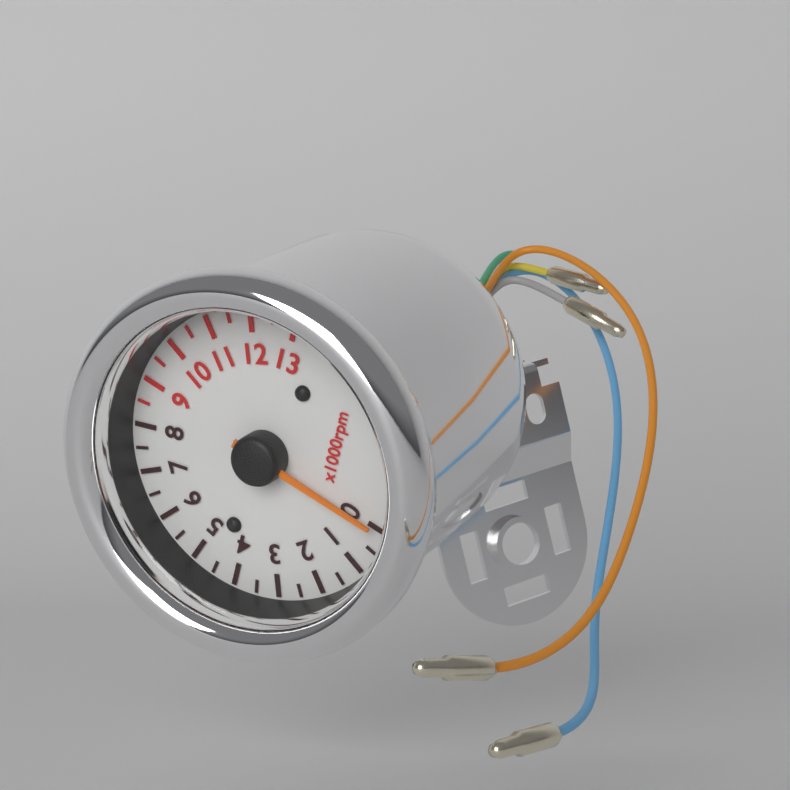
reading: 0 rpm
